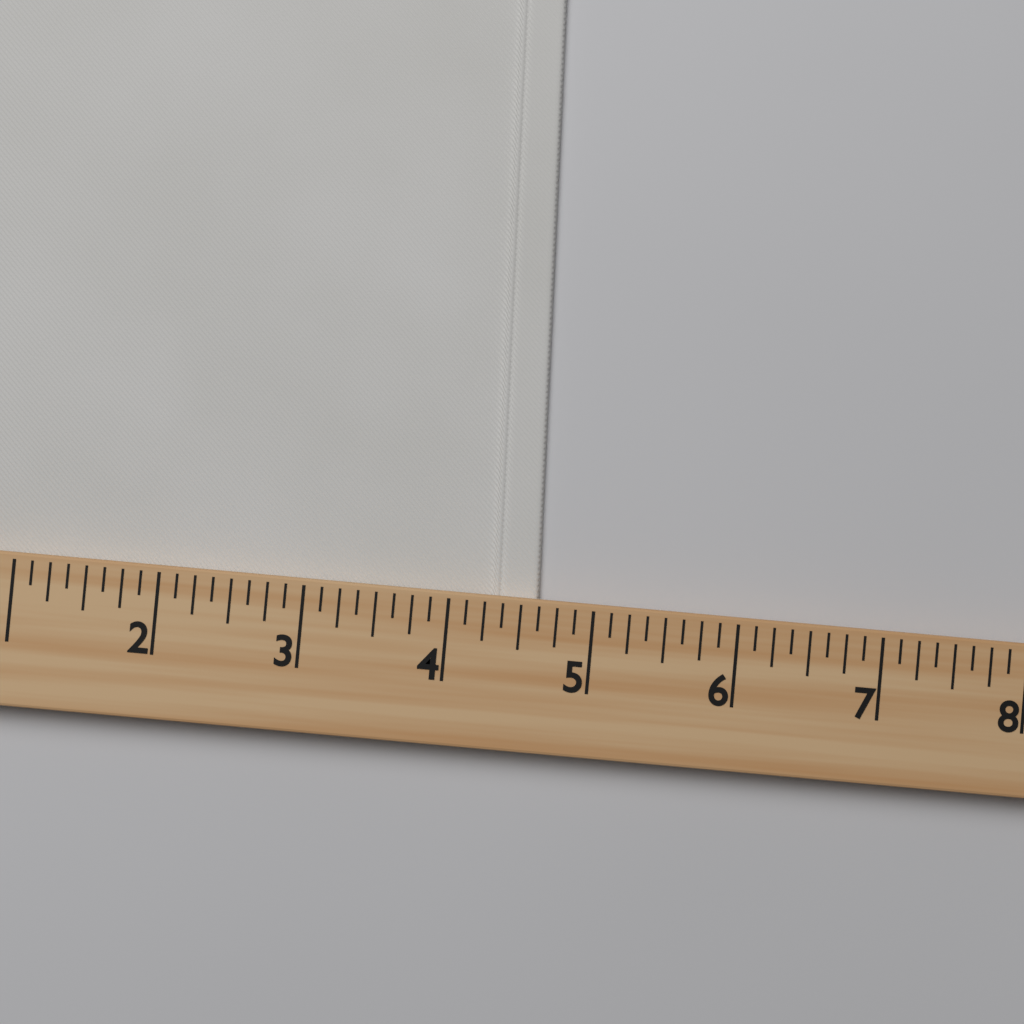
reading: 4.625 (no unit)
